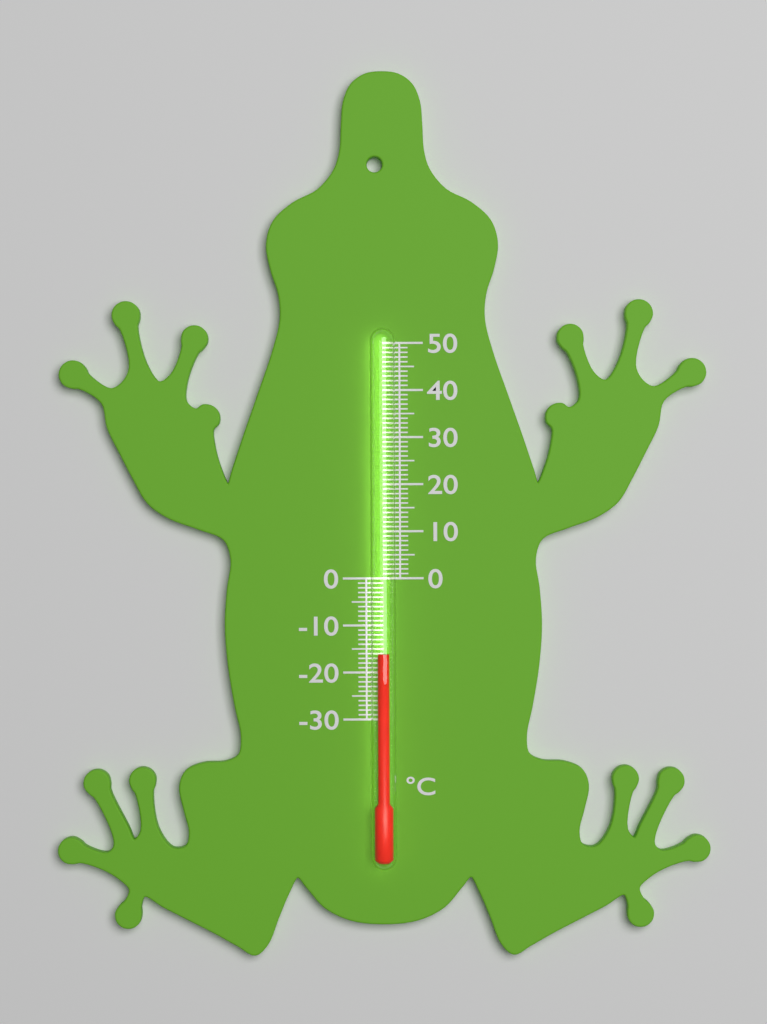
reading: -16 °C
